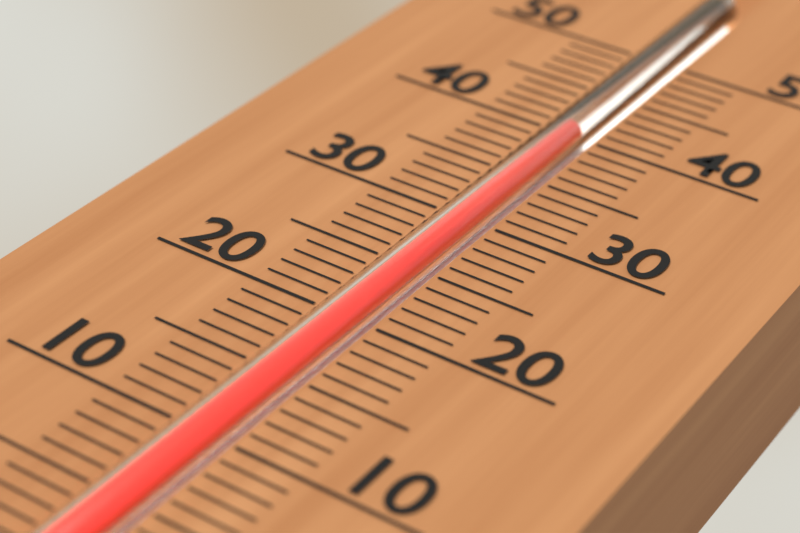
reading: 40 (no unit)
